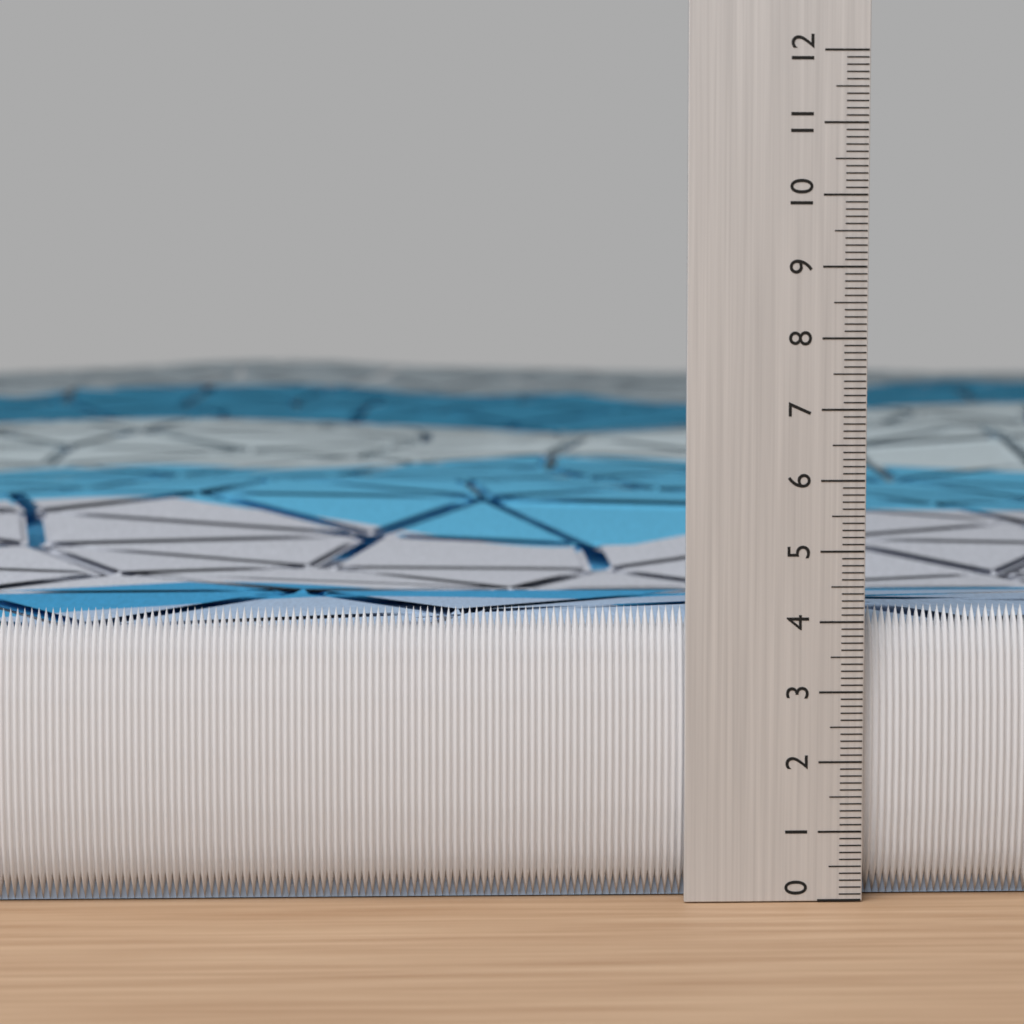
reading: 4.2 (no unit)
